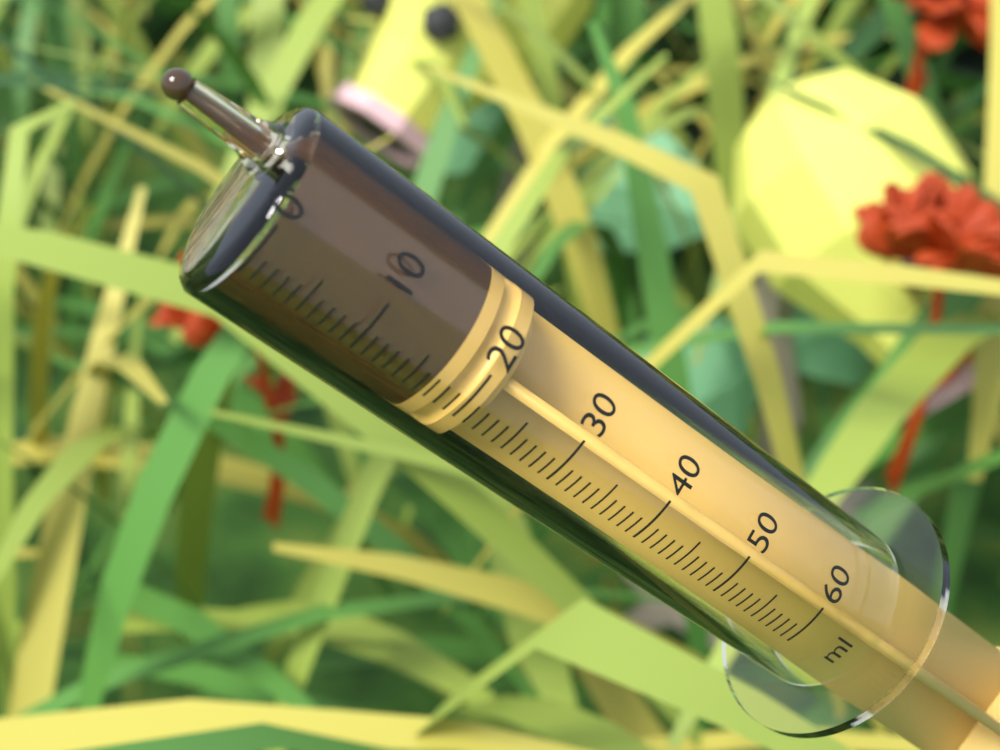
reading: 17 ml
